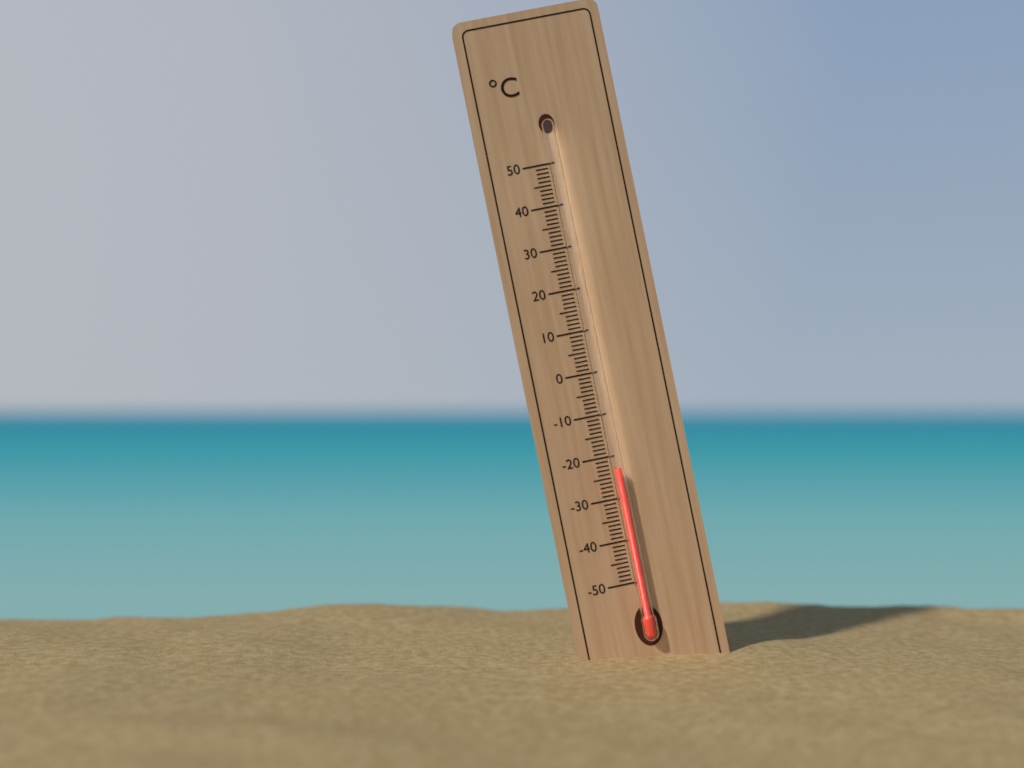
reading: -23 °C
